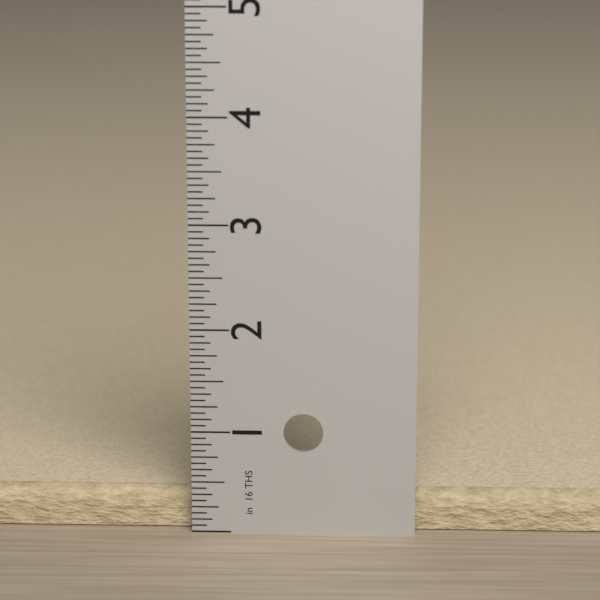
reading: 0.3750 in
